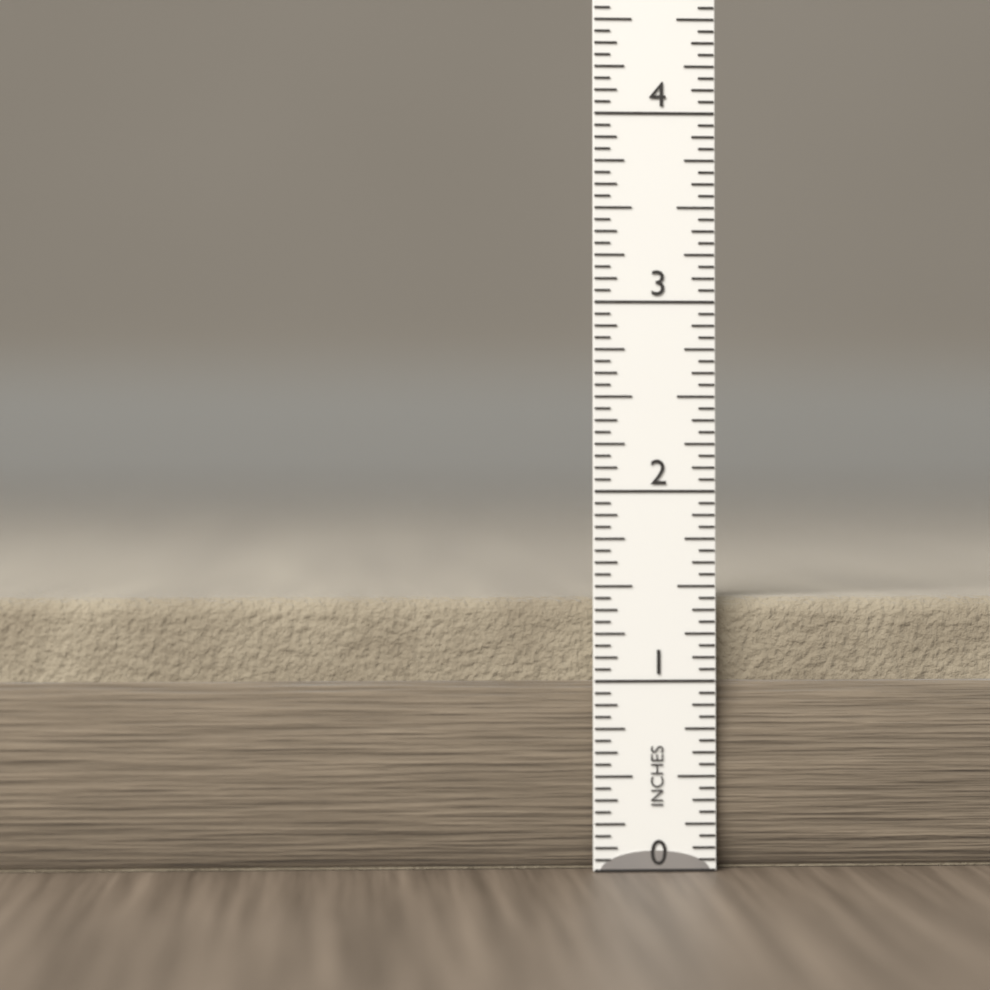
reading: 1.4375 in
